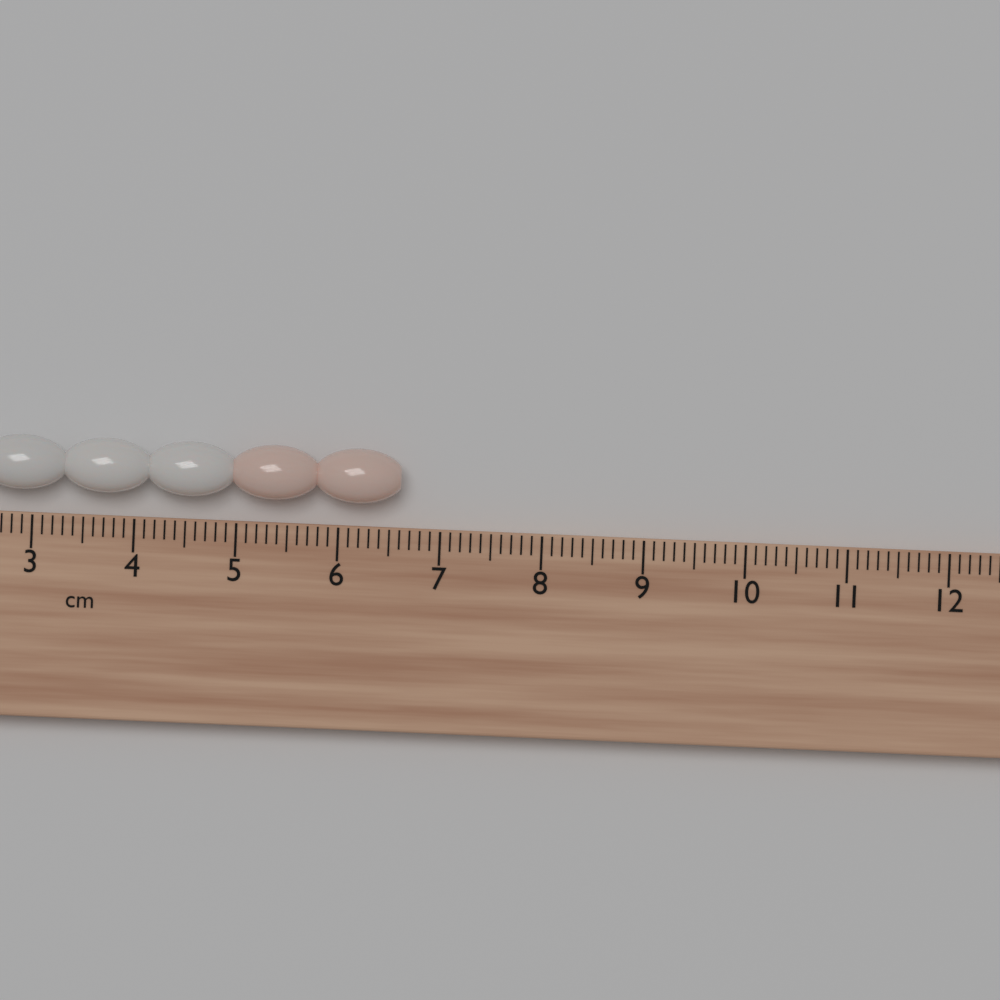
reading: 6.6 cm
